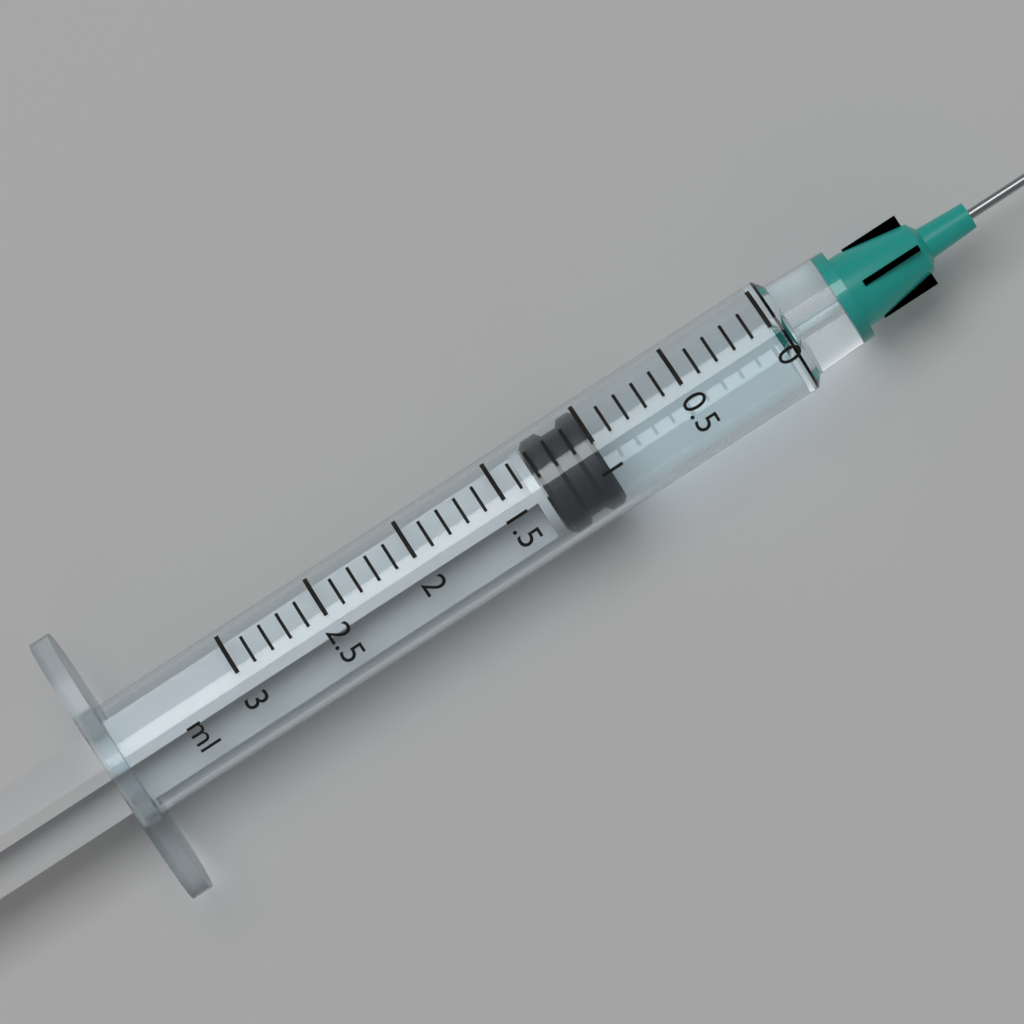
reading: 1.0 ml
